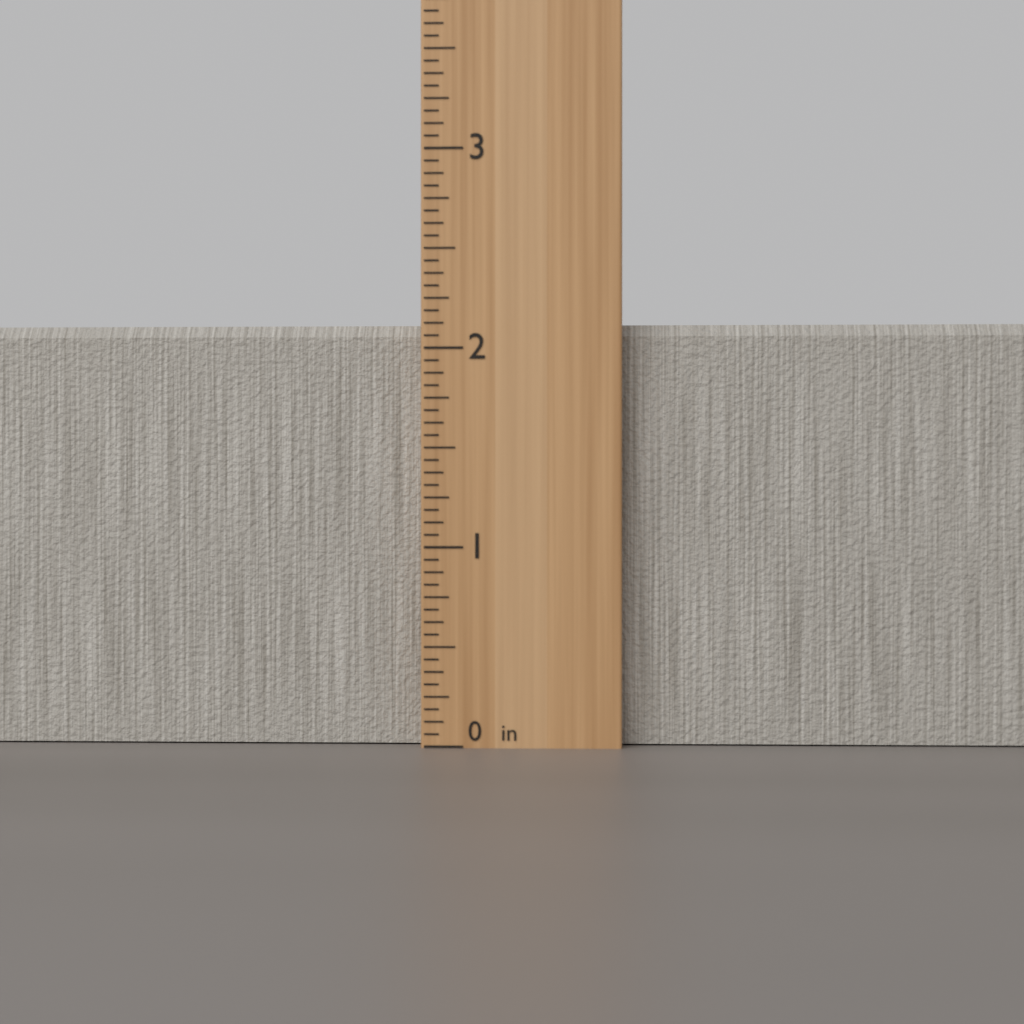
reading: 2.1250 in
